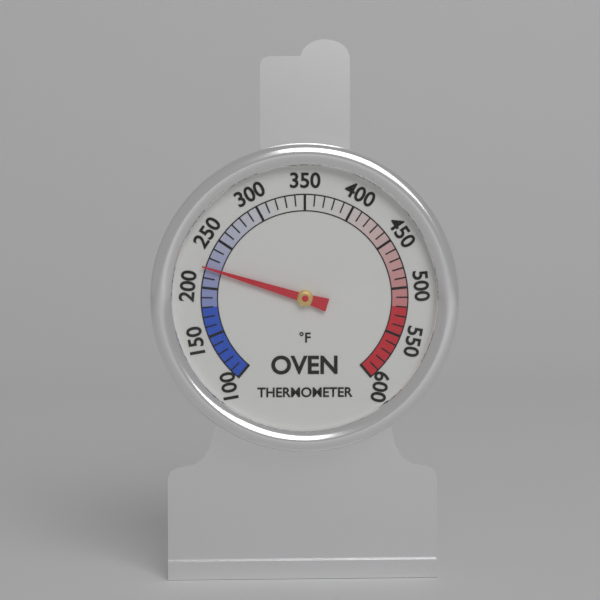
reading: 220 °F
